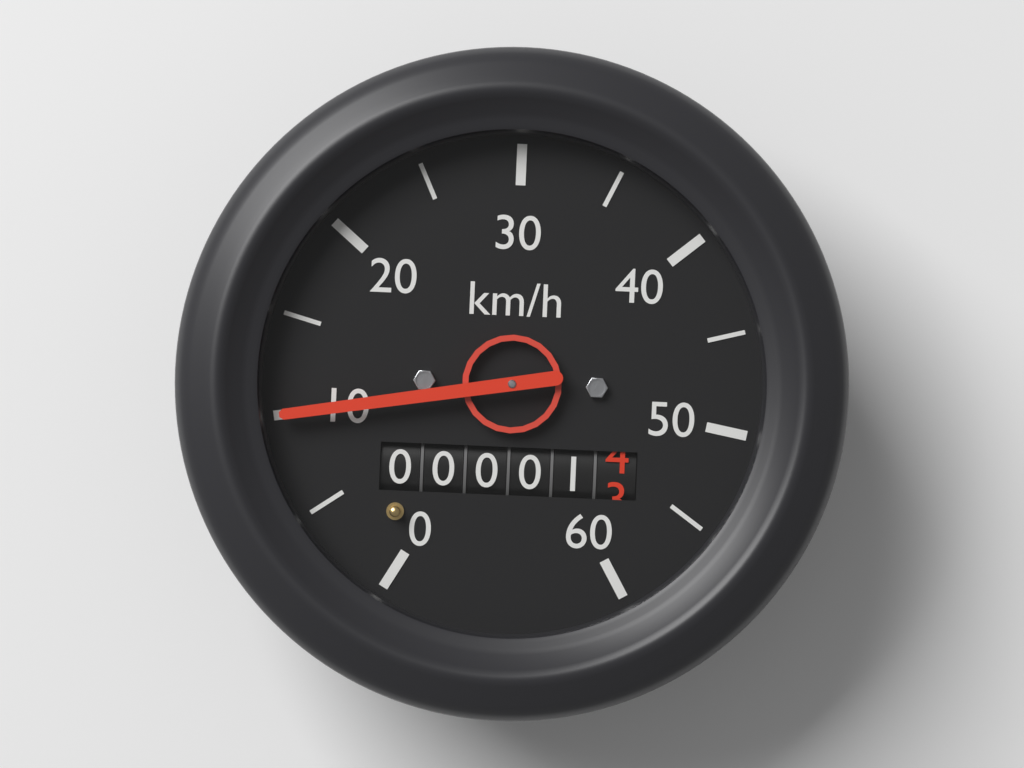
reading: 10 km/h
